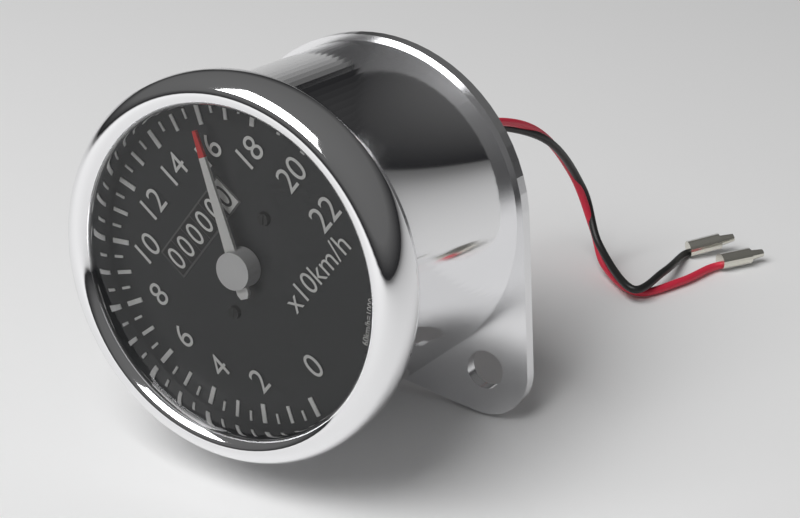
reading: 160 km/h
